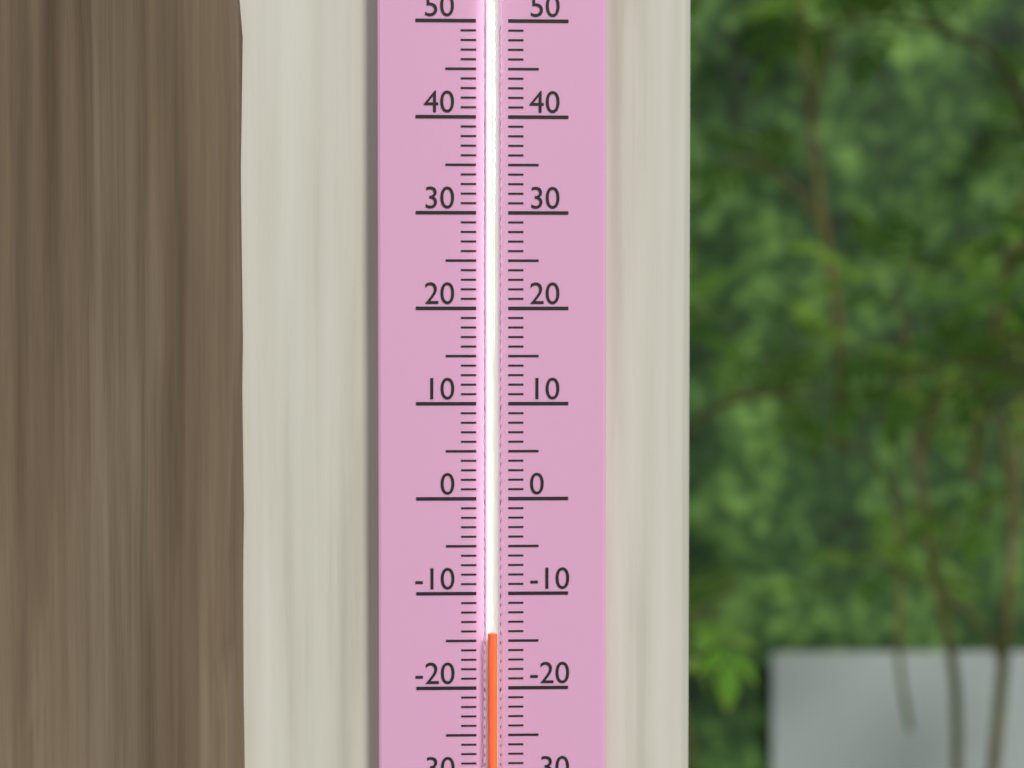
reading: -14 (no unit)
